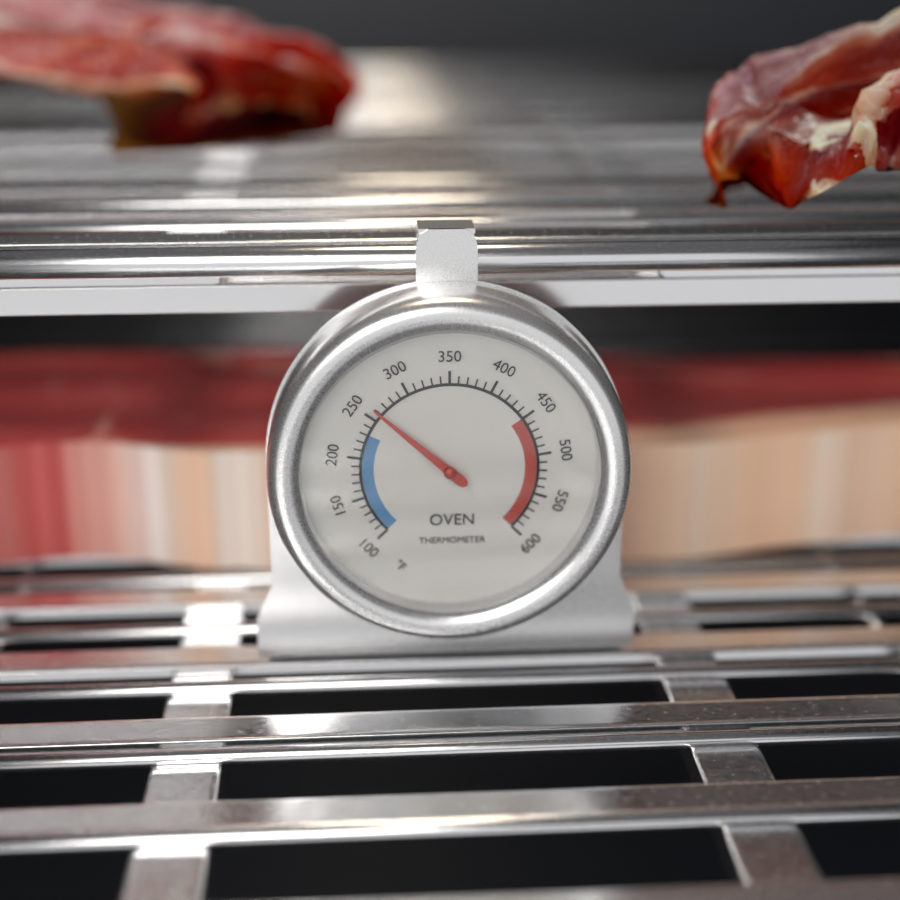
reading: 260 °F
